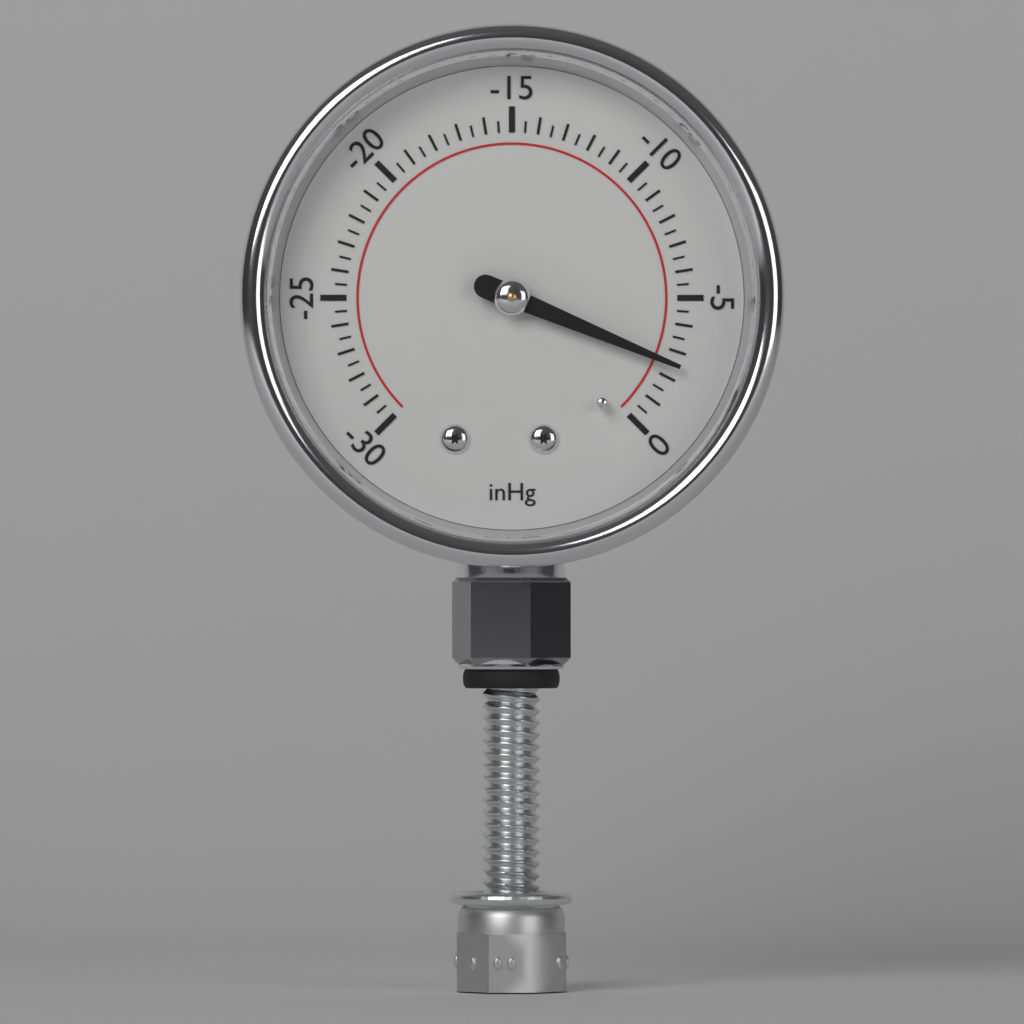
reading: -2.5 inHg
